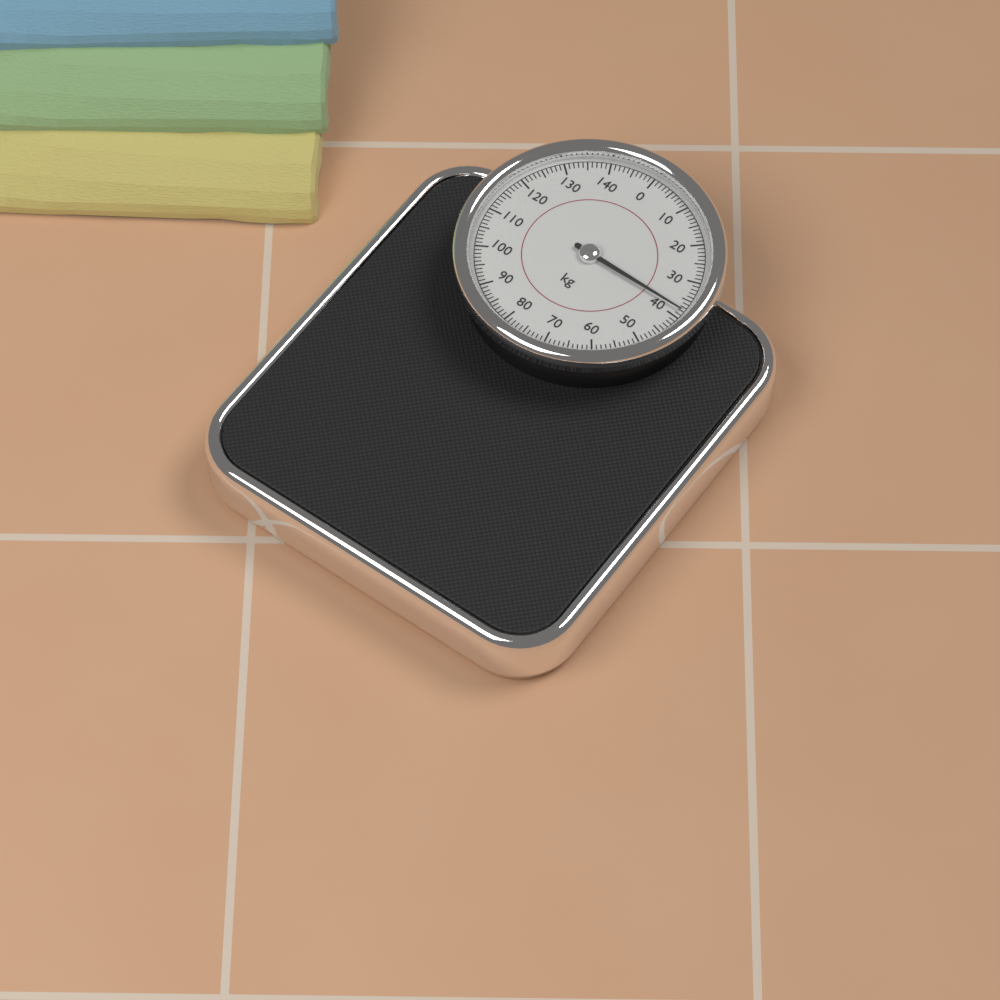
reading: 38 kg
